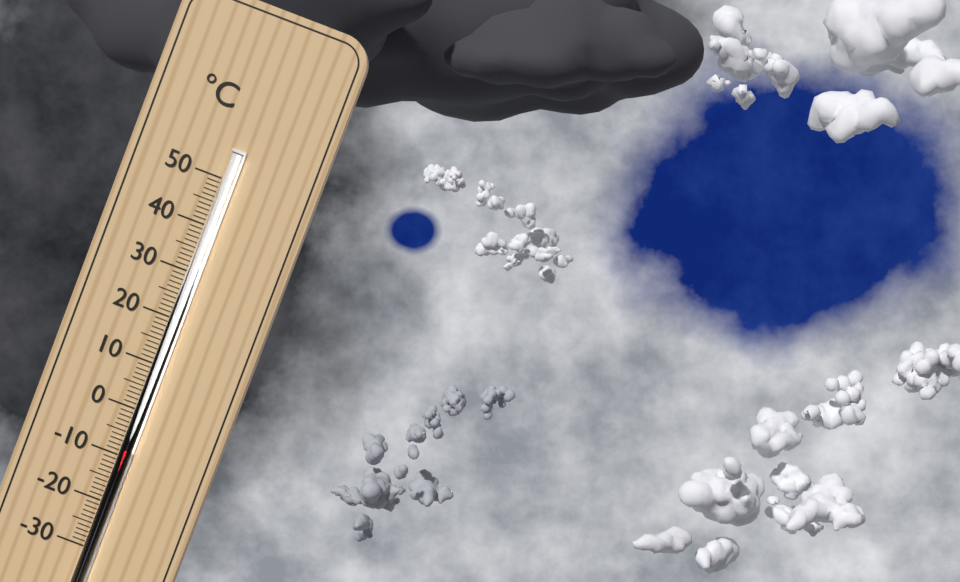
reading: -8 °C
